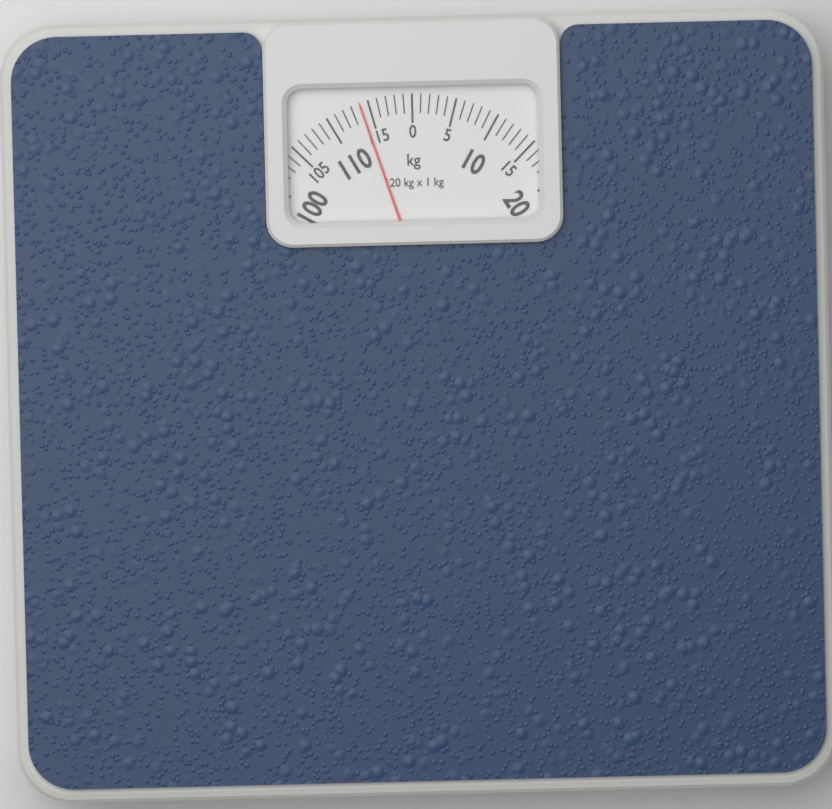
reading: 114 kg
